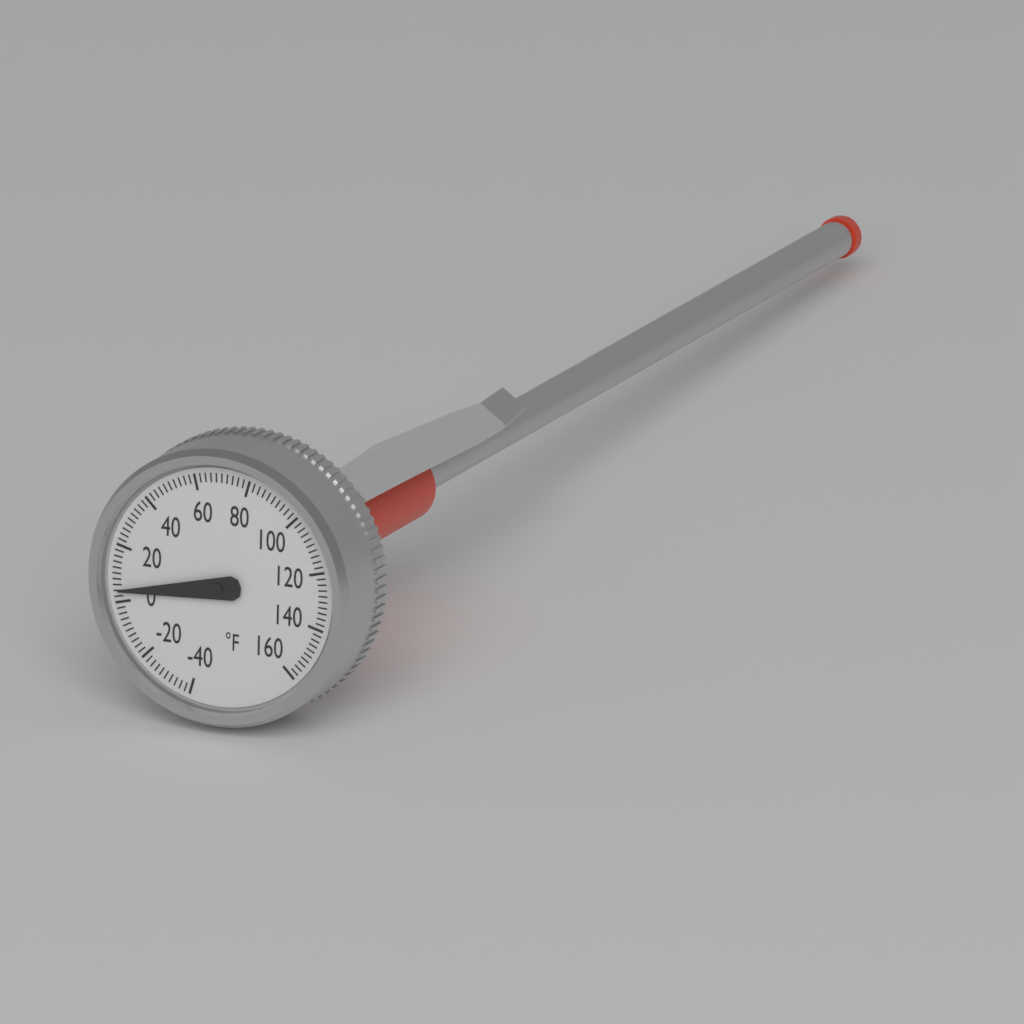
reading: 4 °F
